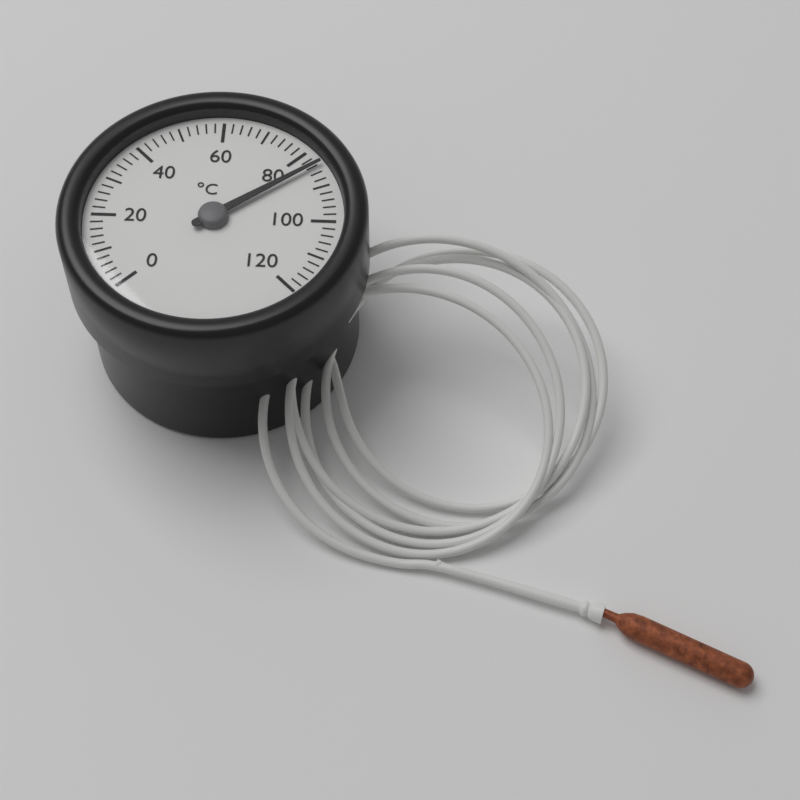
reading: 84 °C
